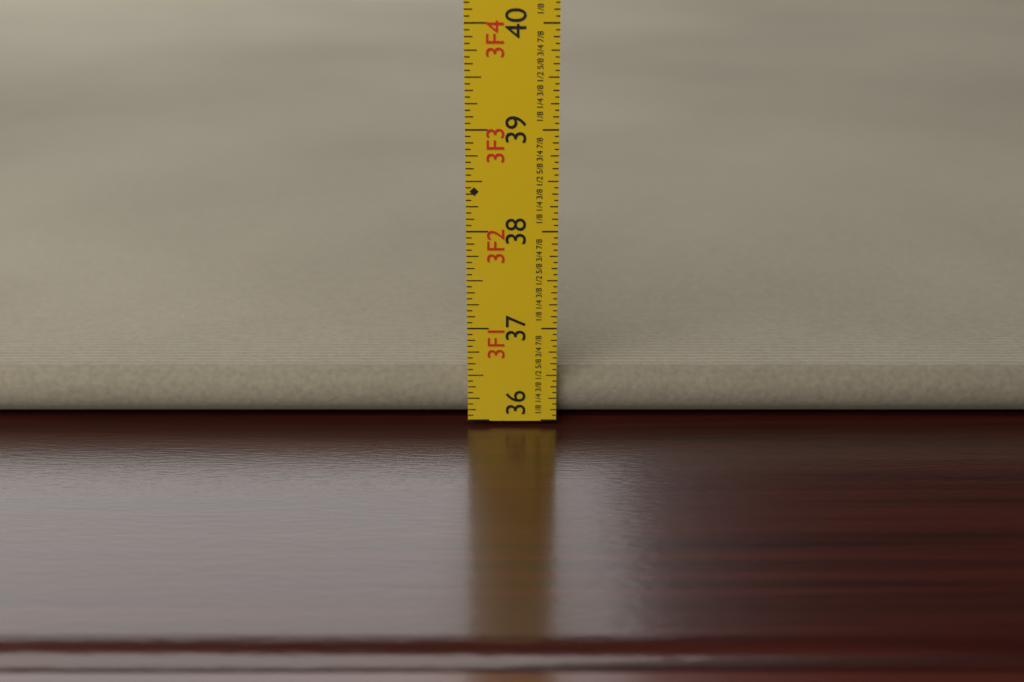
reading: 36.5000 in
